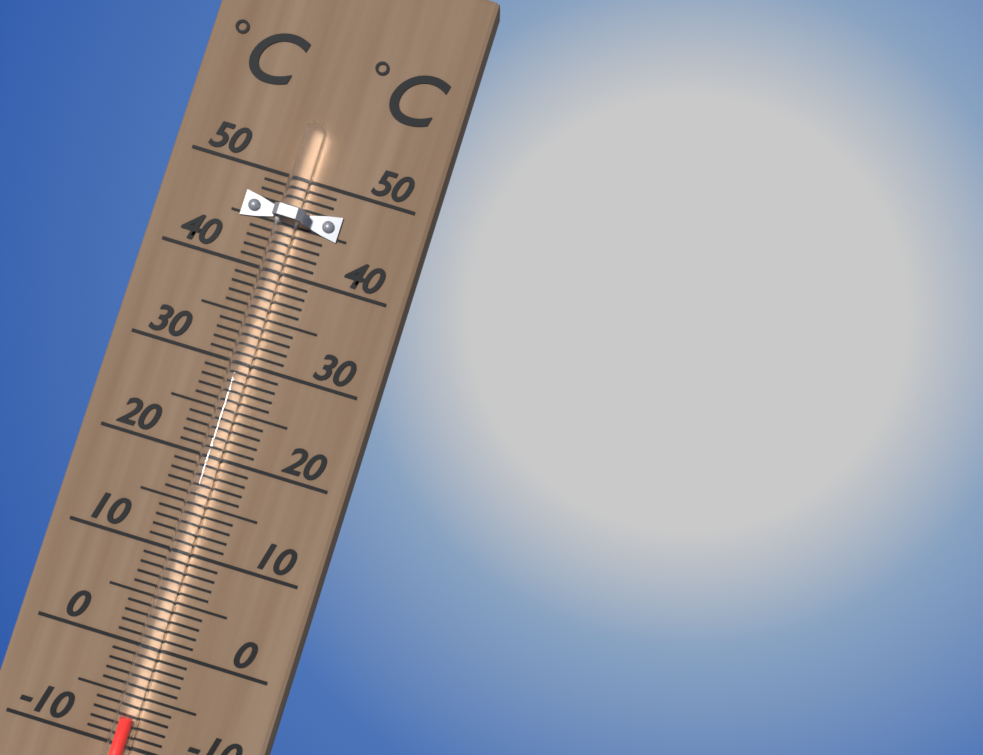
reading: -7 °C
